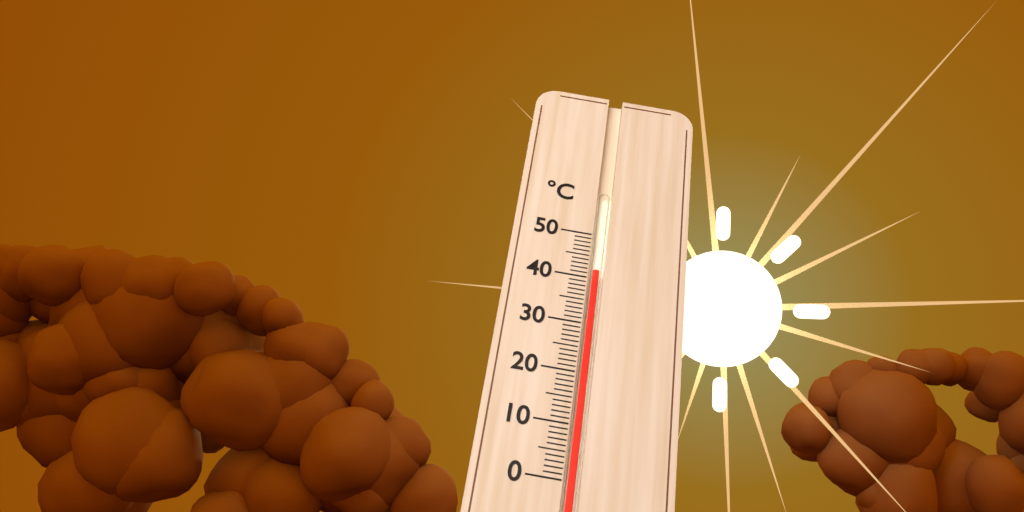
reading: 42 °C
